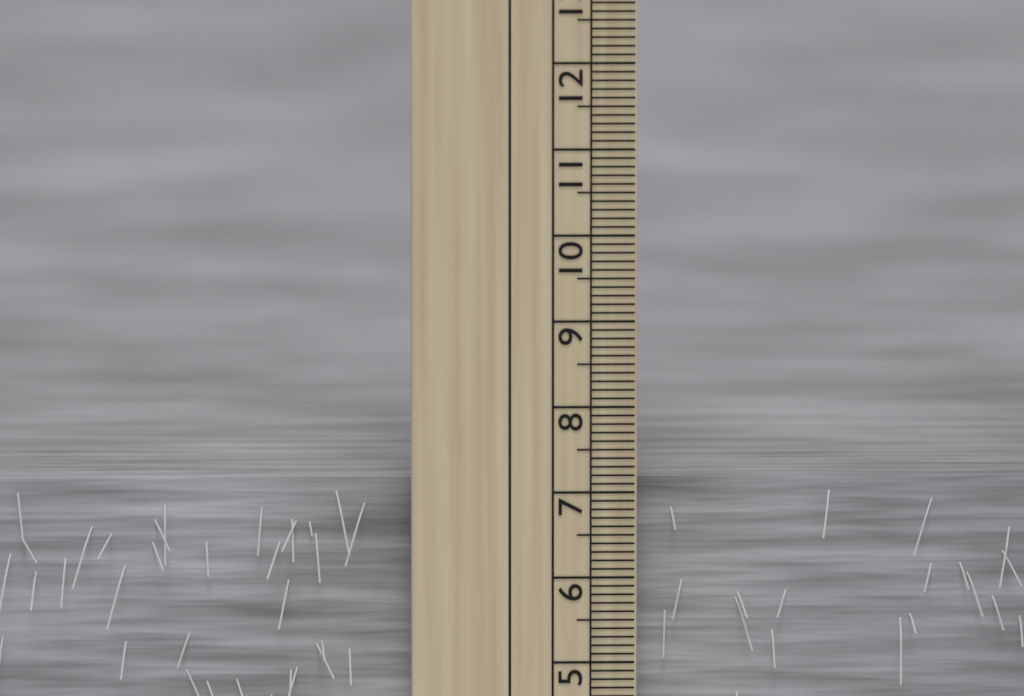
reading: 7.1 cm
